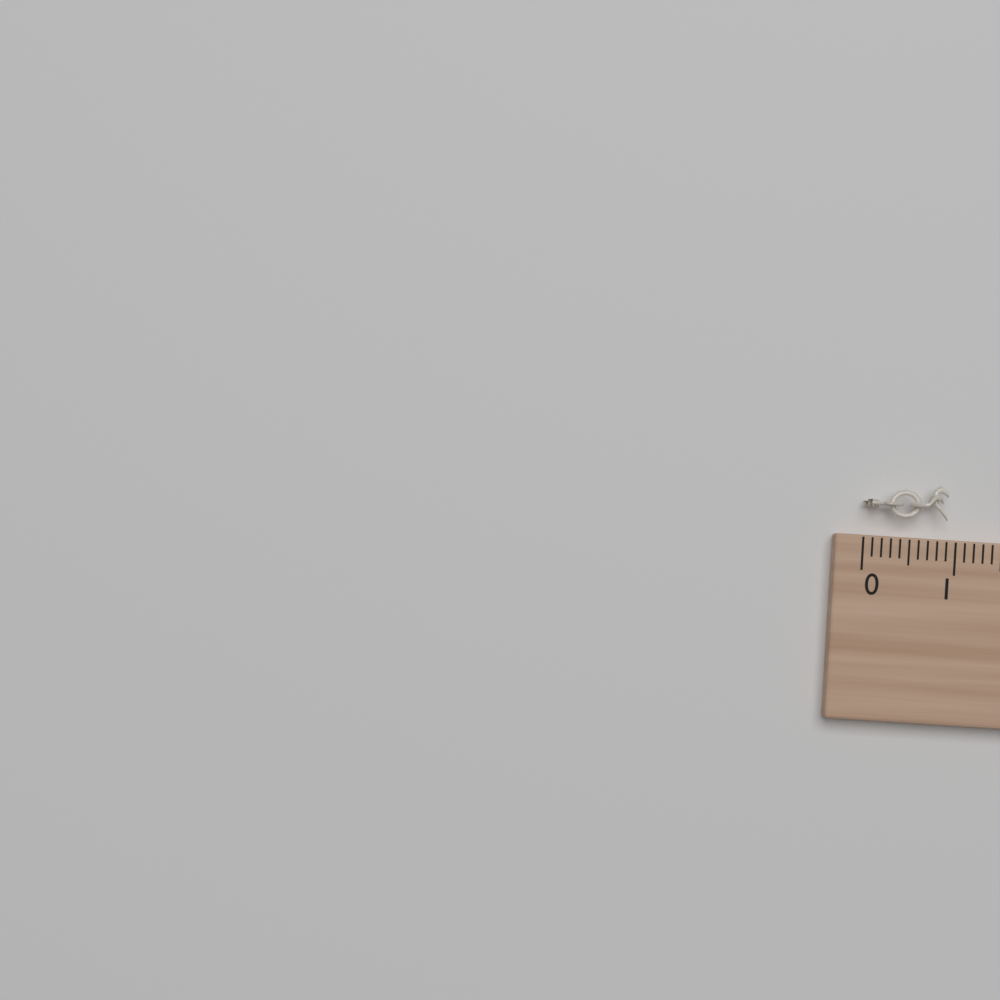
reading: 0.9 cm
